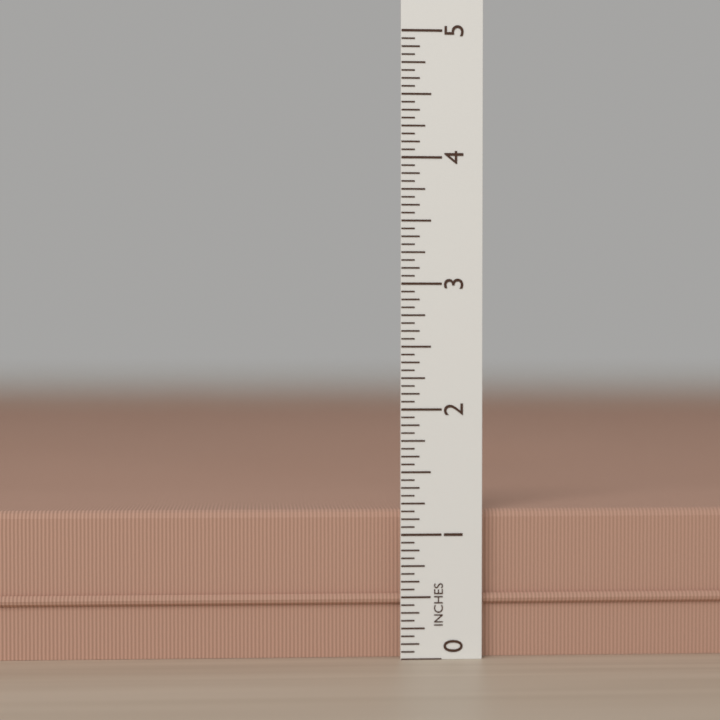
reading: 1.1875 in
